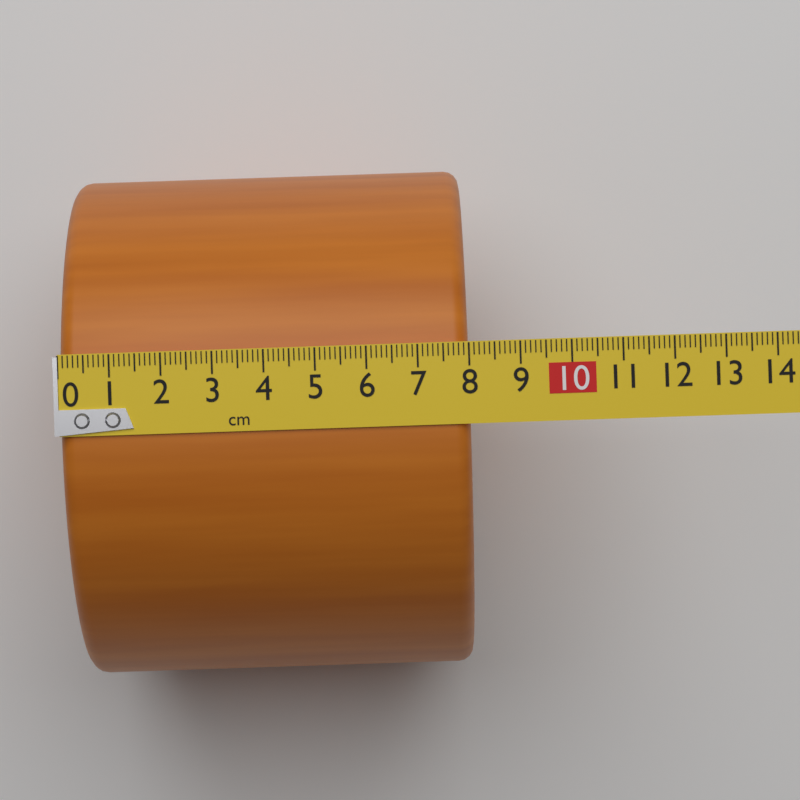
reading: 8.0 cm
